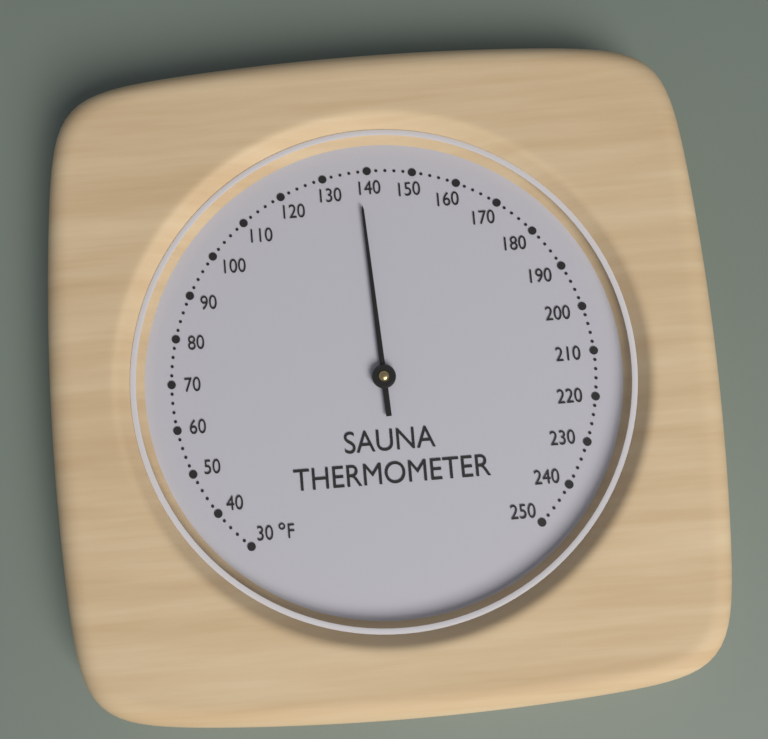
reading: 138 °F
